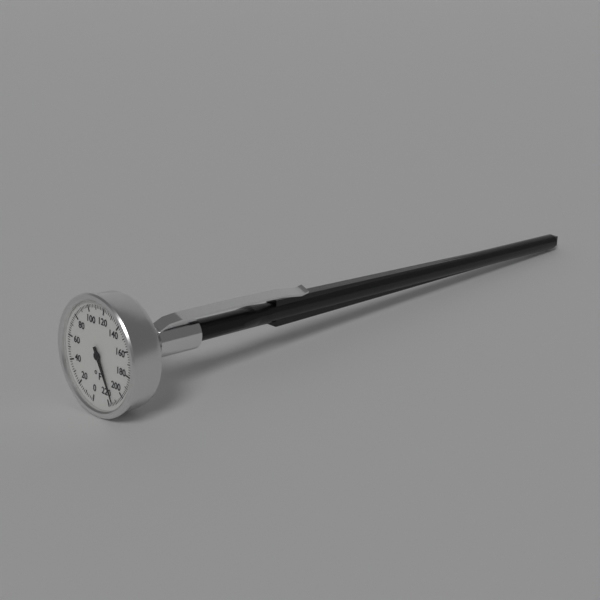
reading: 214 °F
